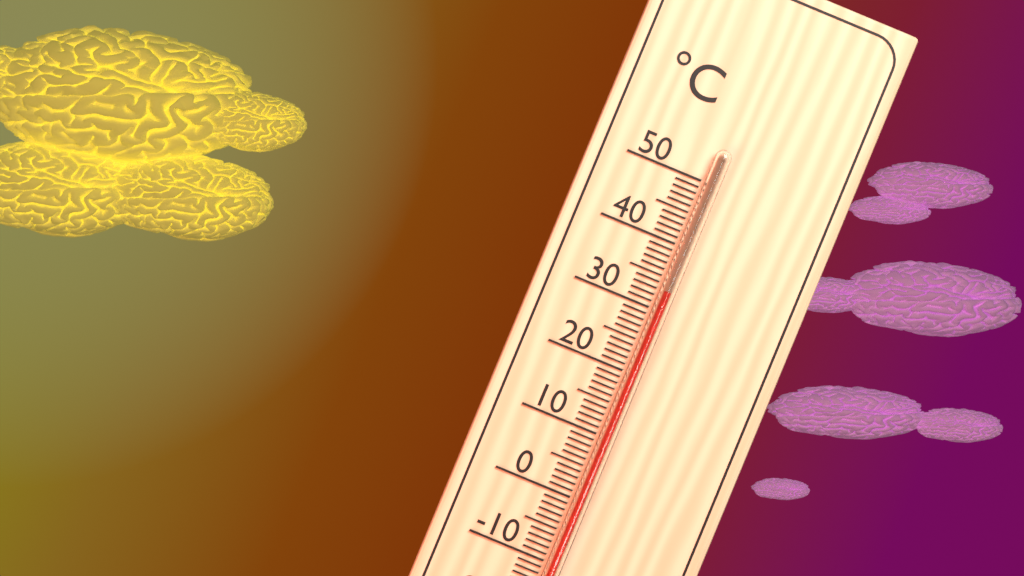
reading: 33 °C
